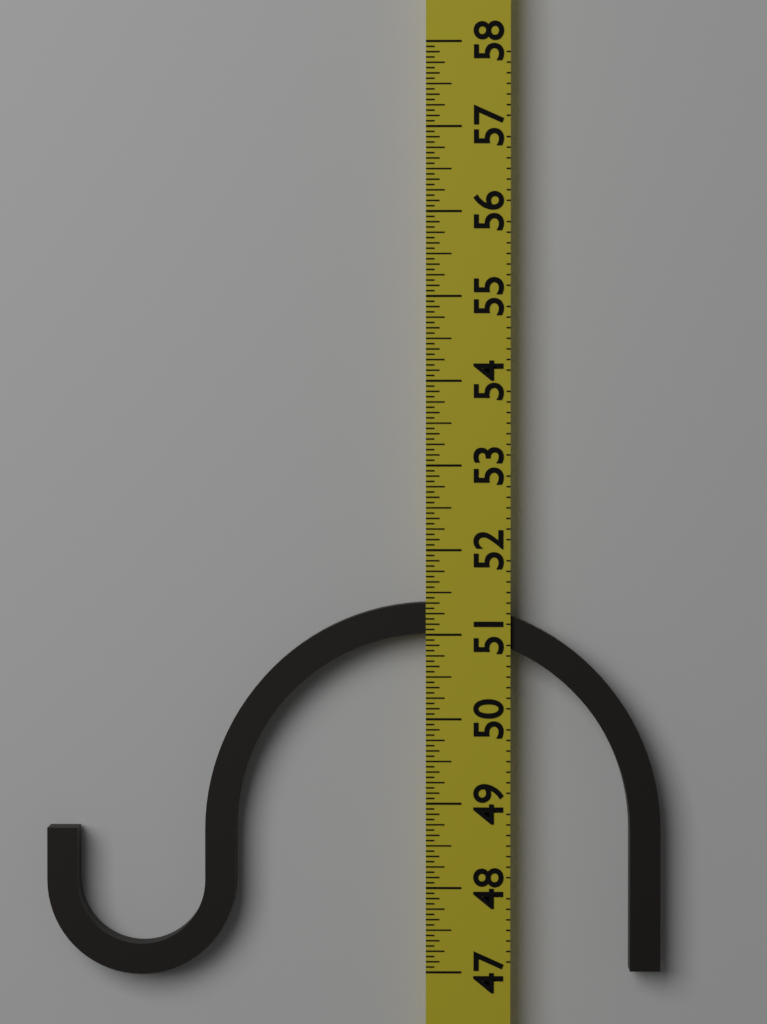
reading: 51.3750 (no unit)
